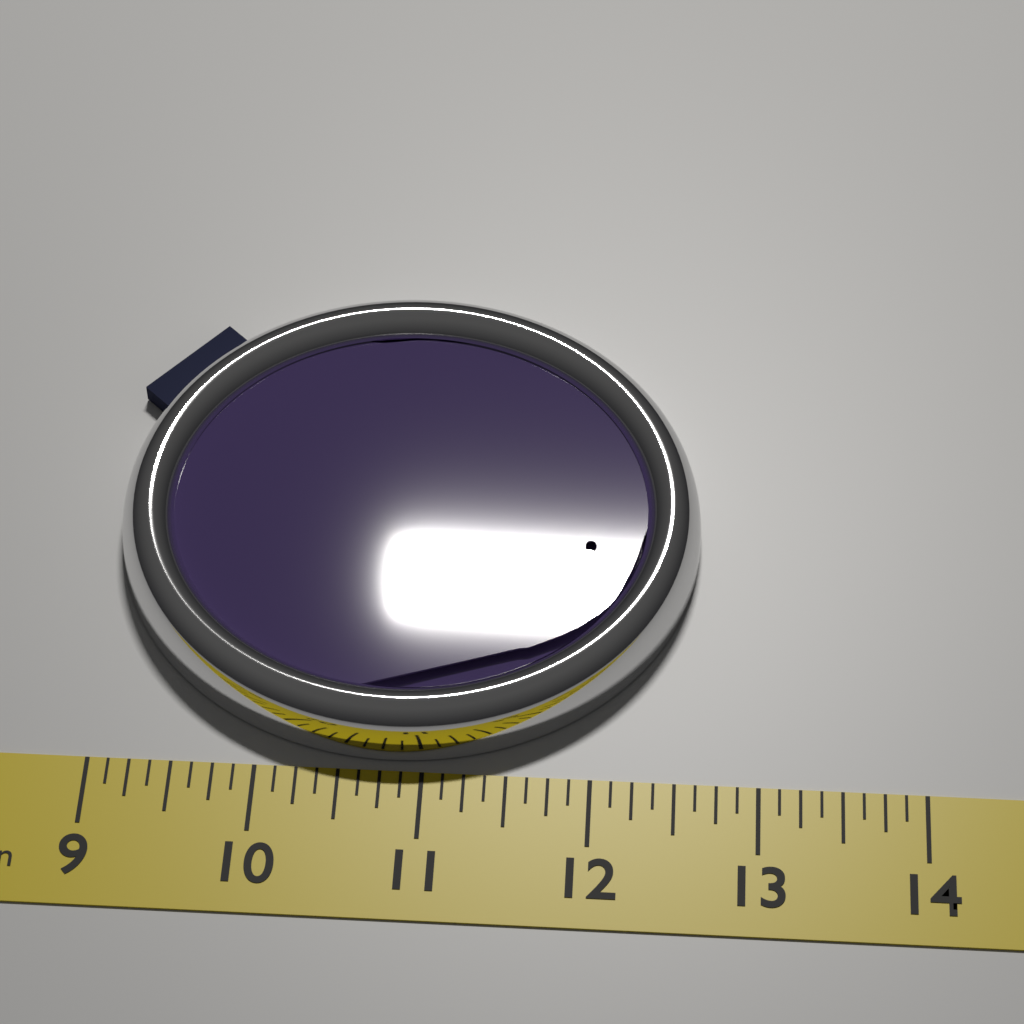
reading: 12.625 in
